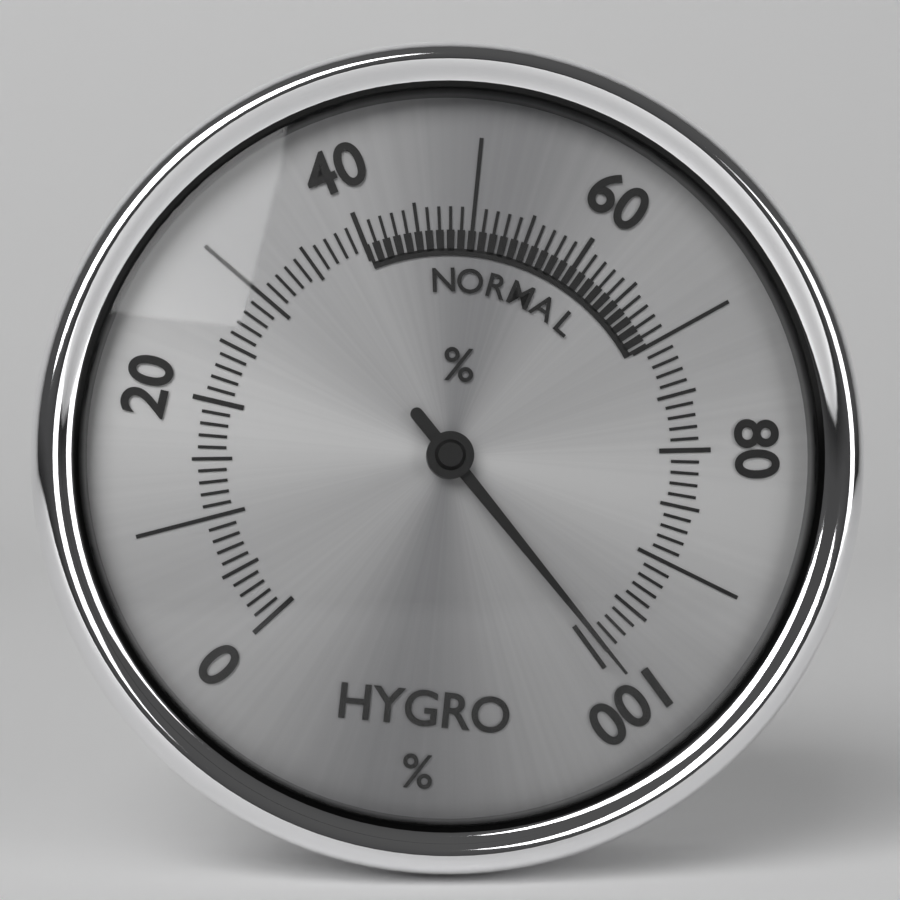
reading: 99 %
